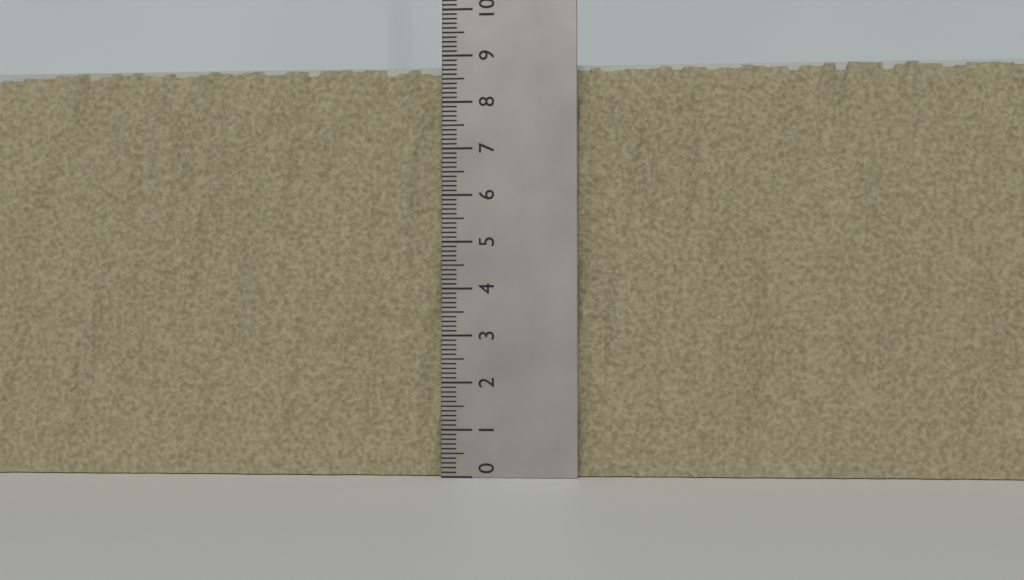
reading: 8.9 (no unit)
